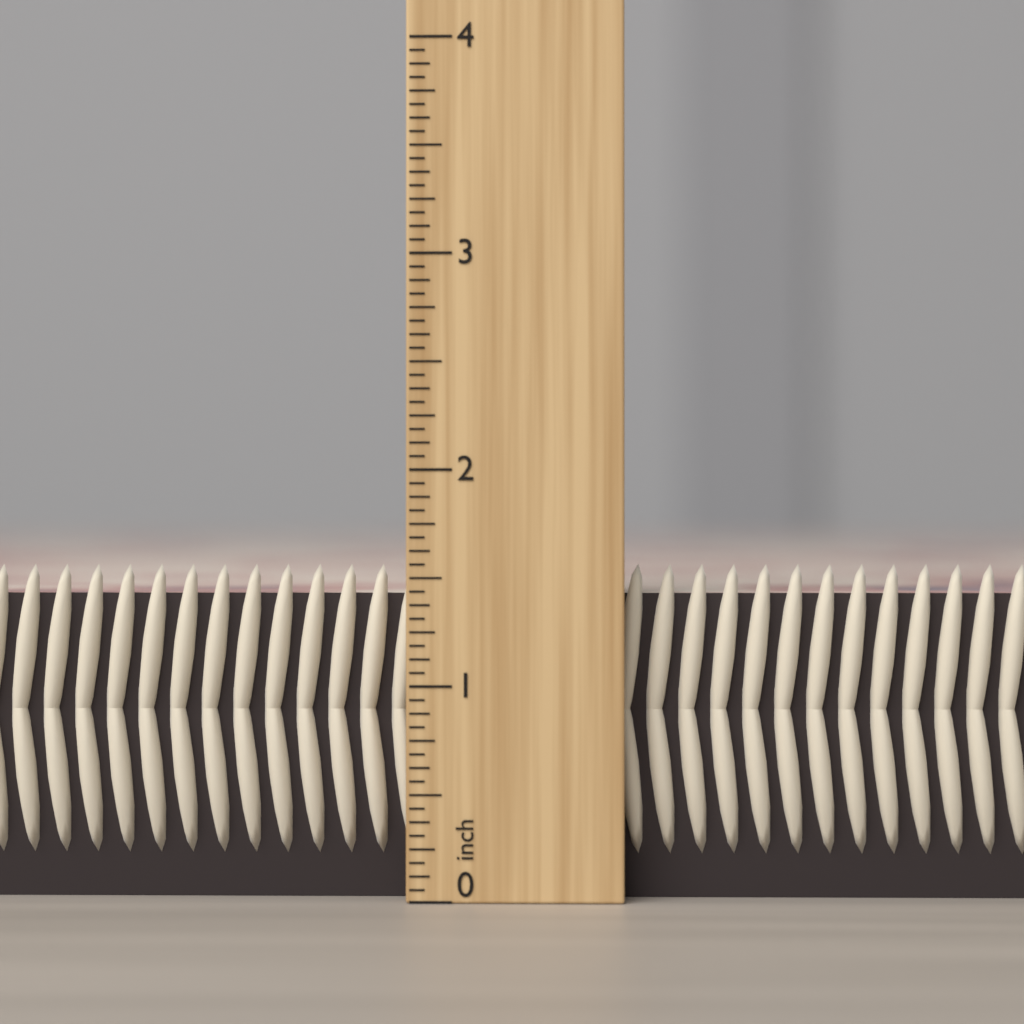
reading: 1.5625 inch
